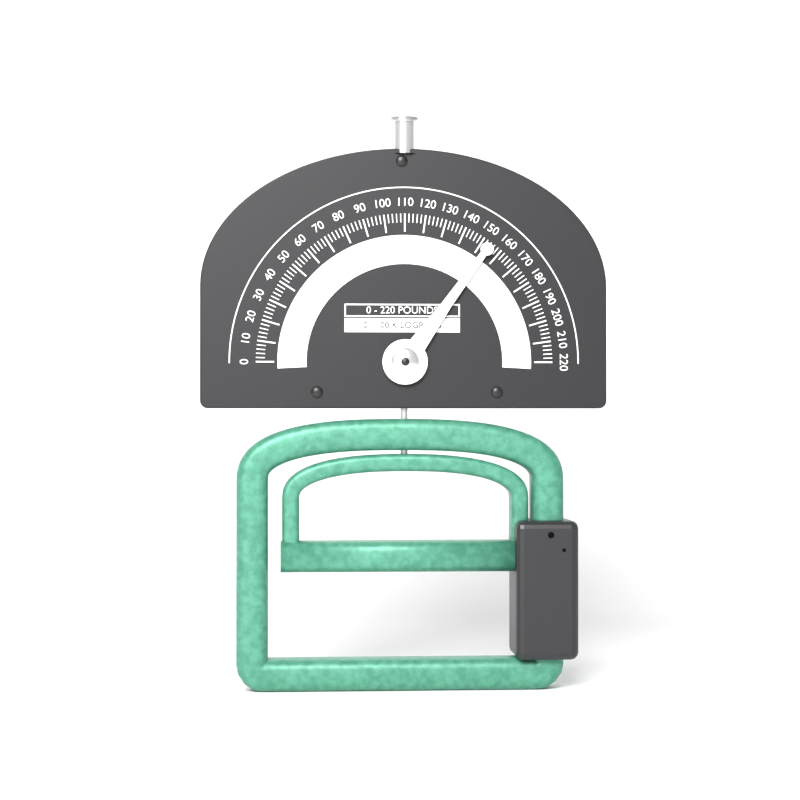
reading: 154 lb
